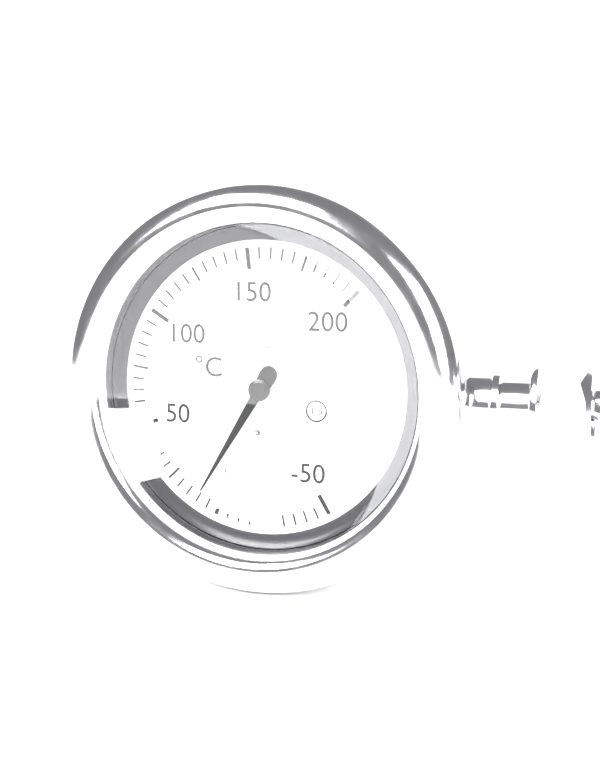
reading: 10 °C
